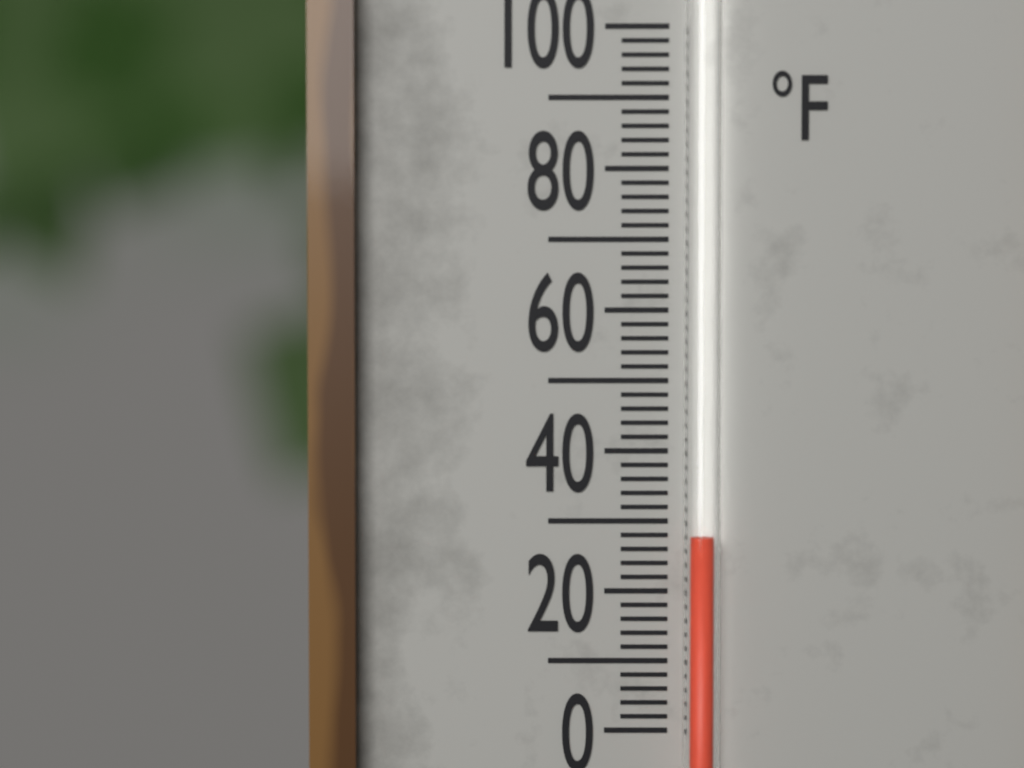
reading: 28 °F
